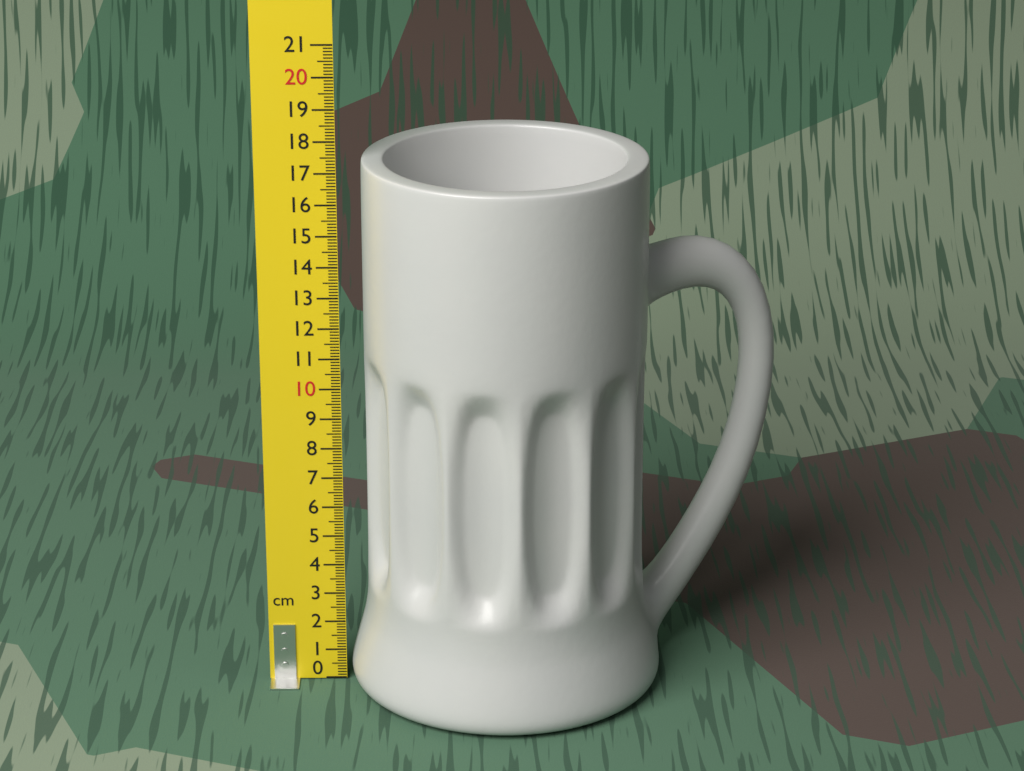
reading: 17.4 cm
